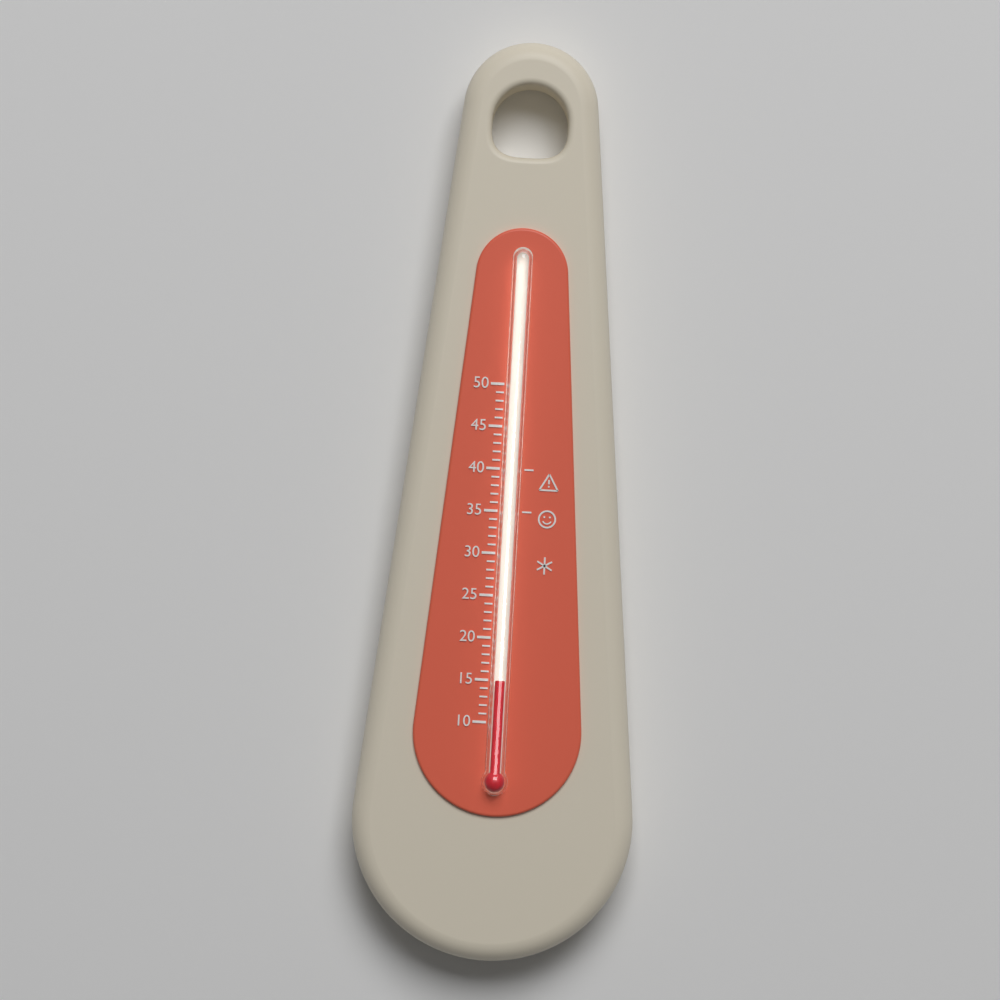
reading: 15 (no unit)
